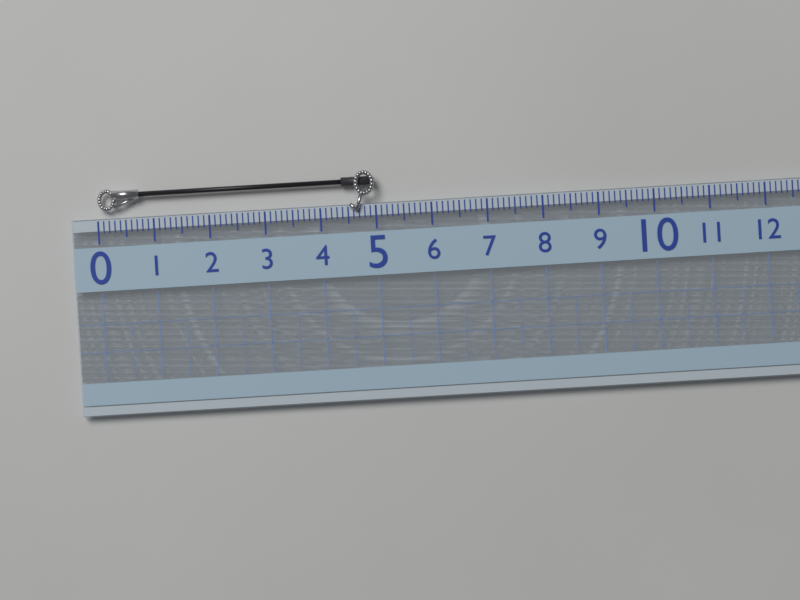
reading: 5.0 (no unit)
